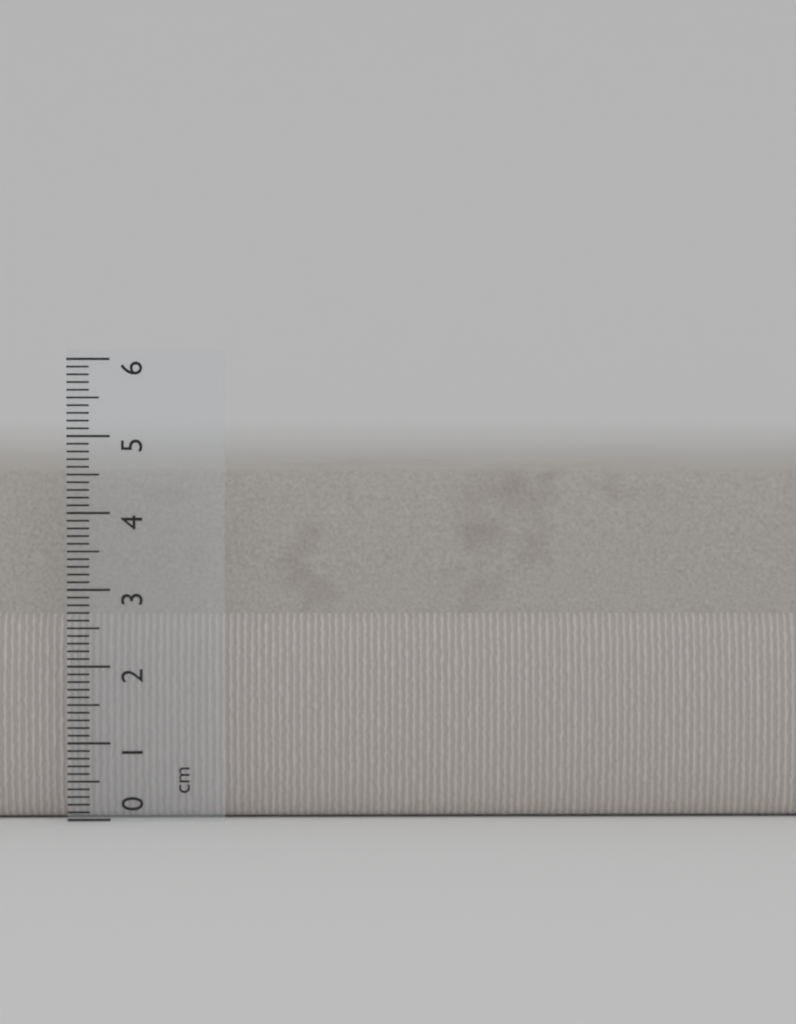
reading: 4.6 cm
